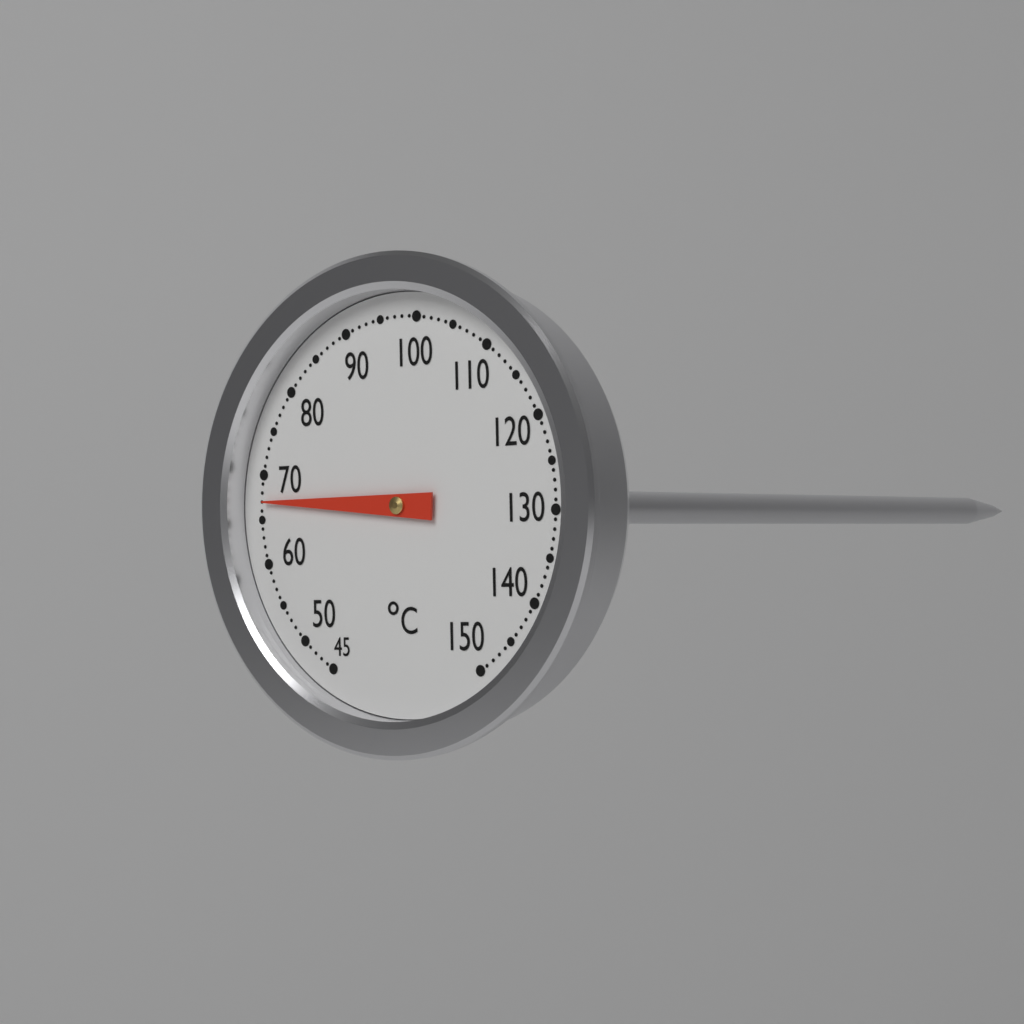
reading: 67 °C
